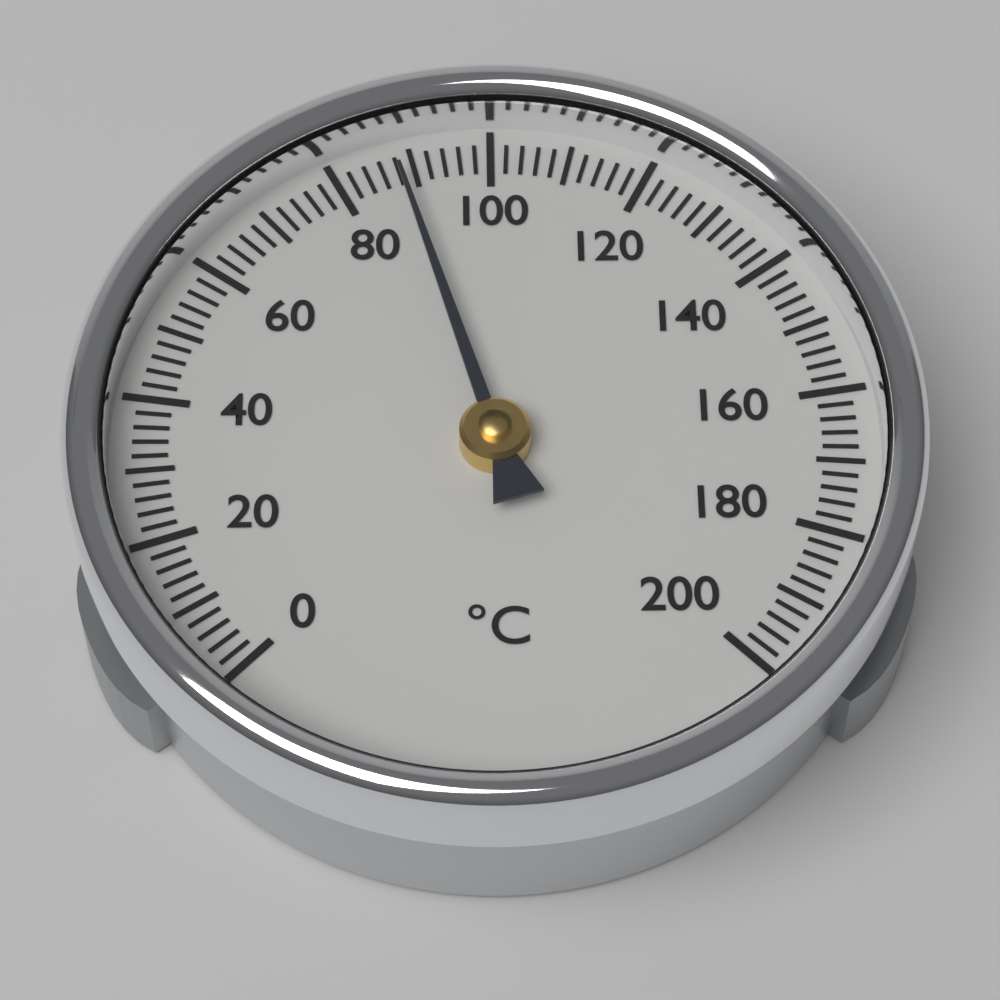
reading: 88 °C
